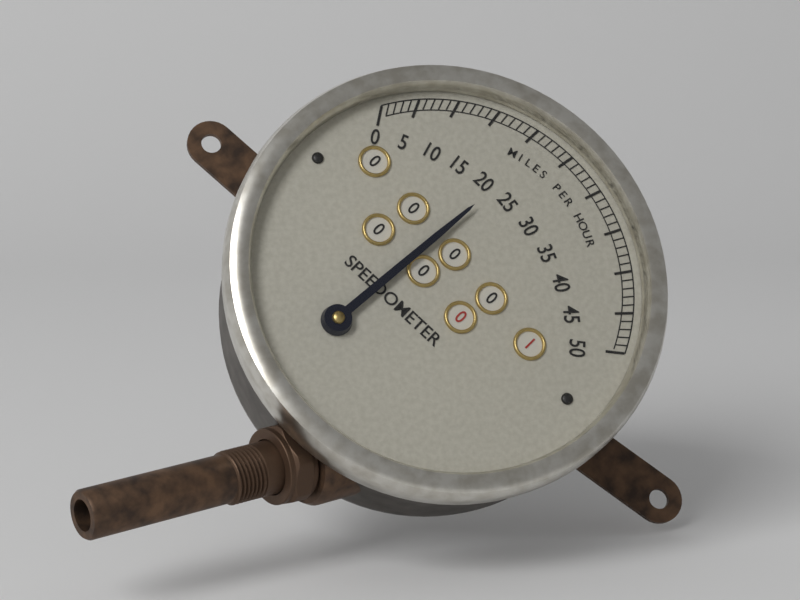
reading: 22 mph
